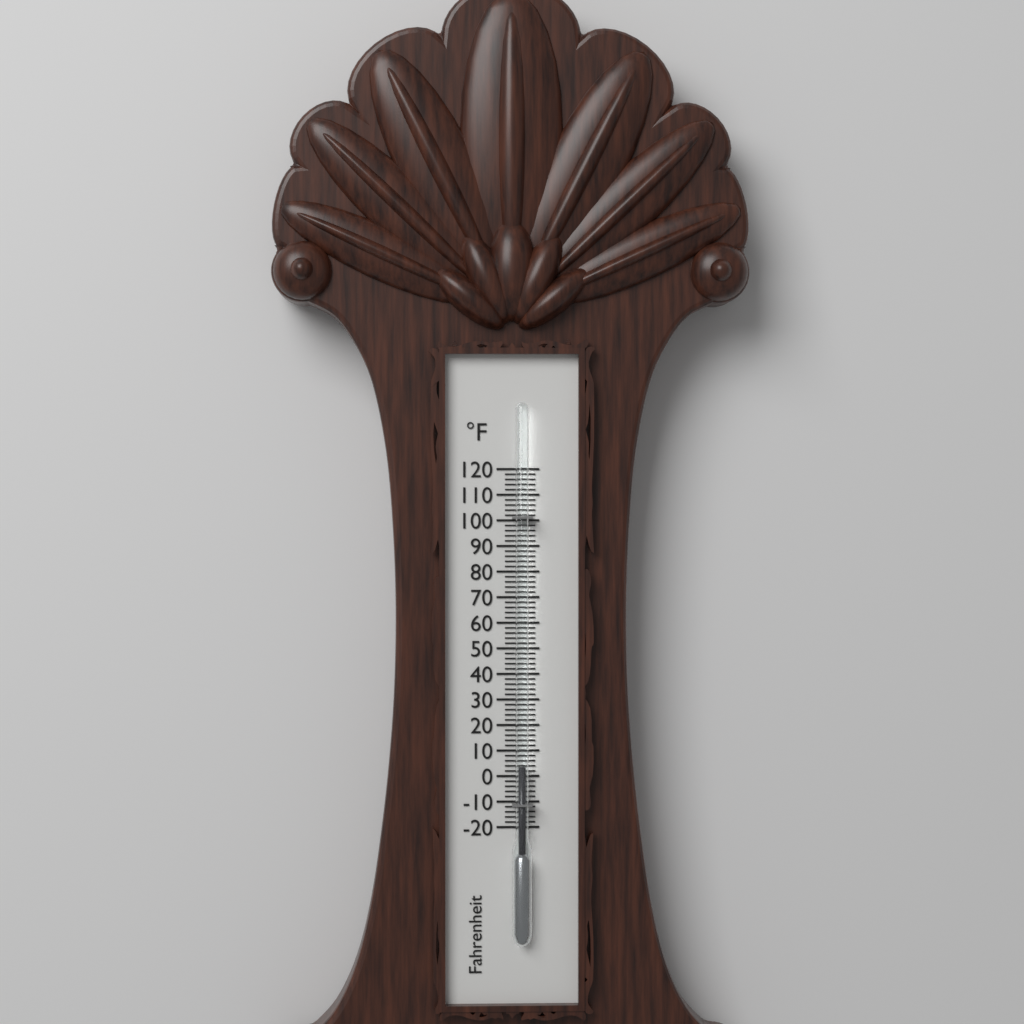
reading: 4 °F
